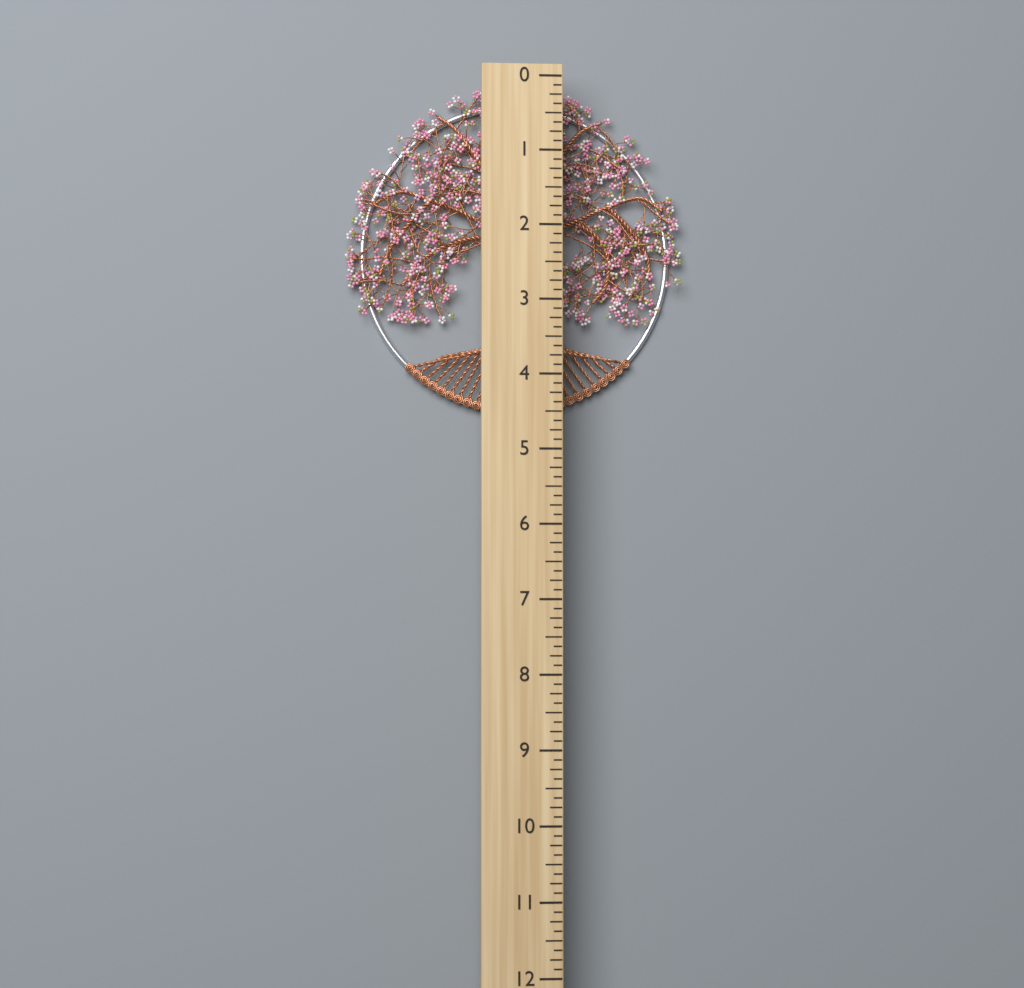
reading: 4.500 (no unit)
